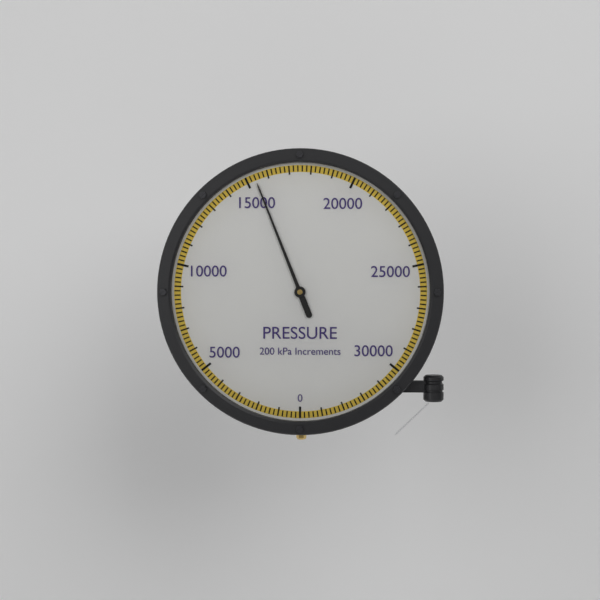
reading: 15400 kPa
